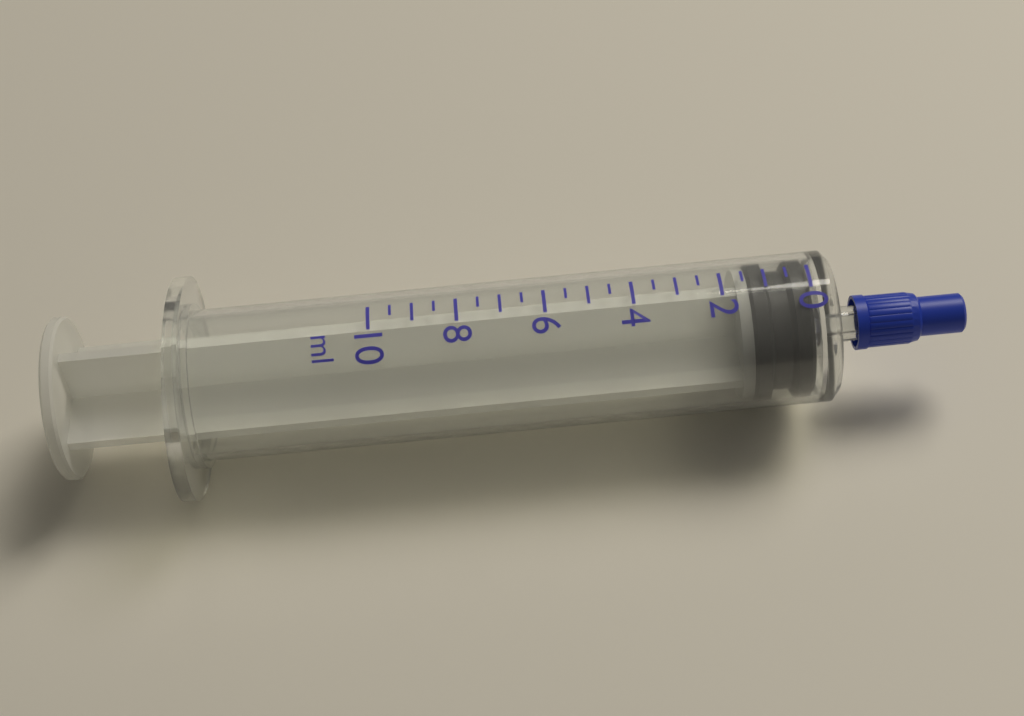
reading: 0.0 ml
